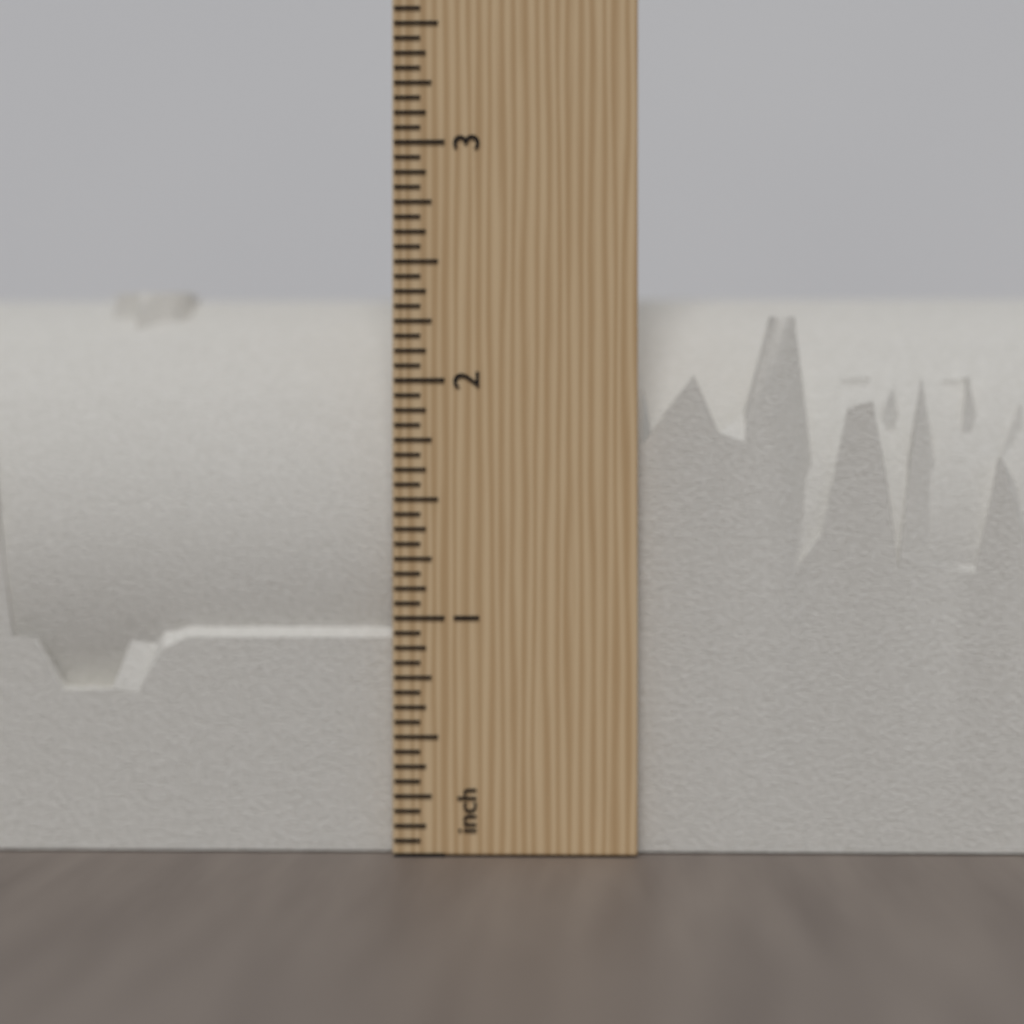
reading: 2.4375 inch
